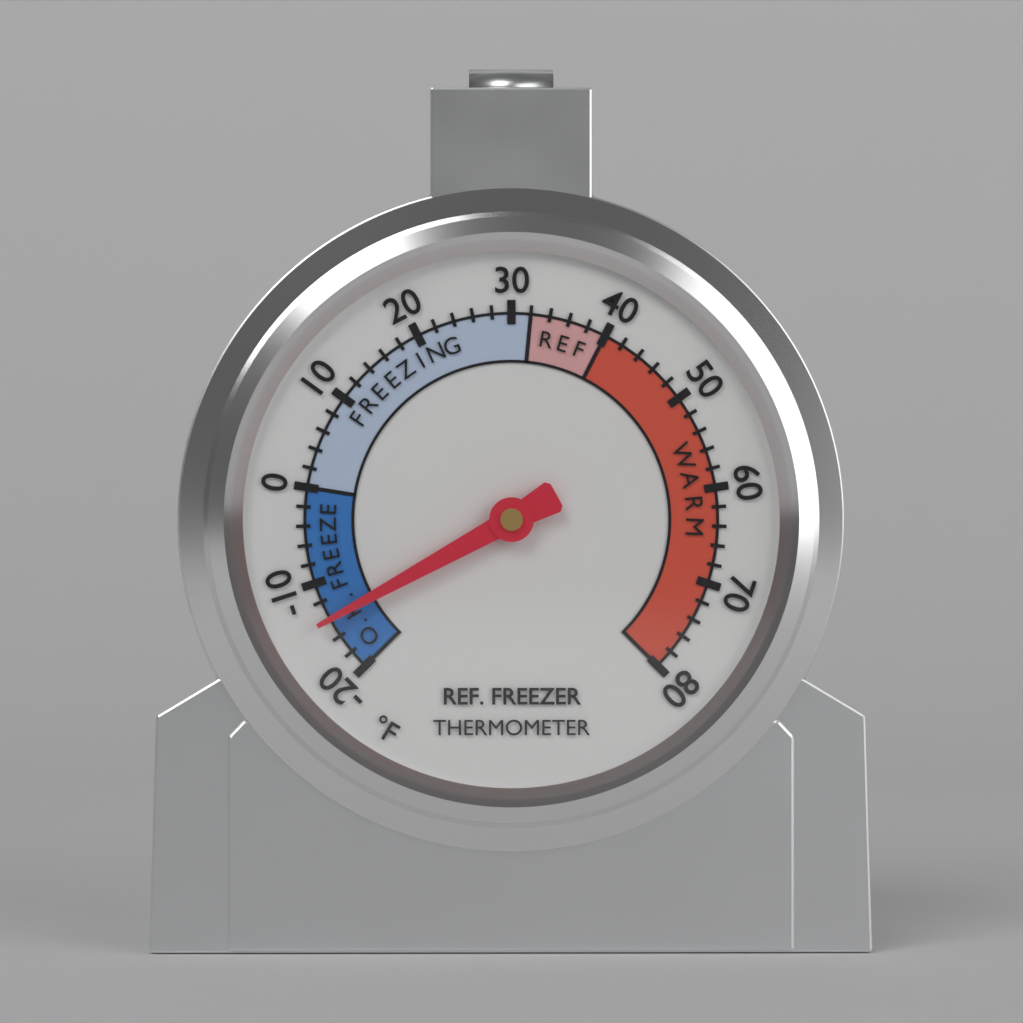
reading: -14 °F
